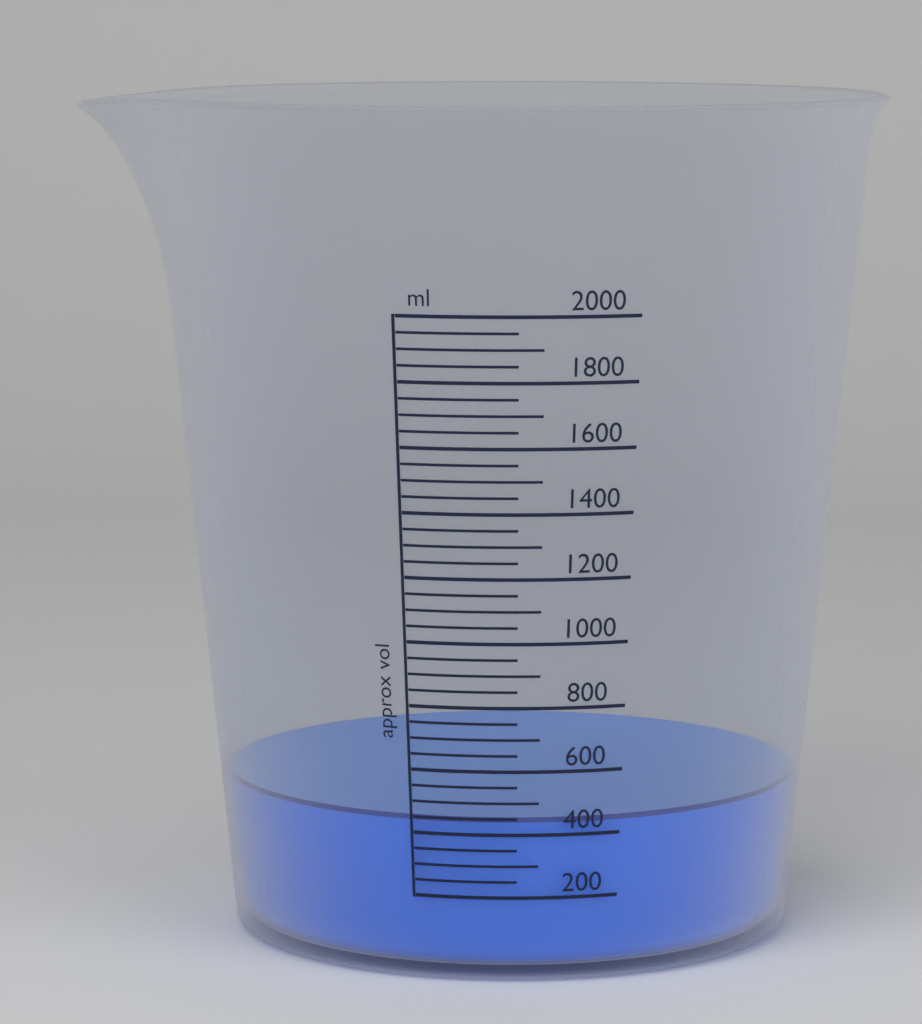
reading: 450 ml
